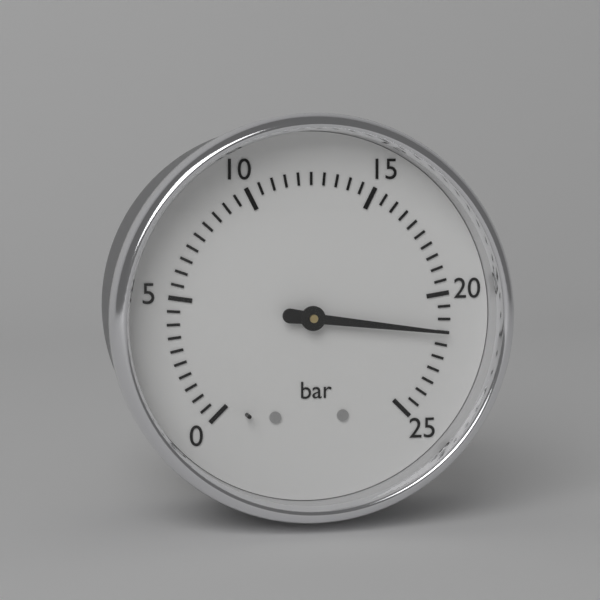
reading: 21.5 bar
